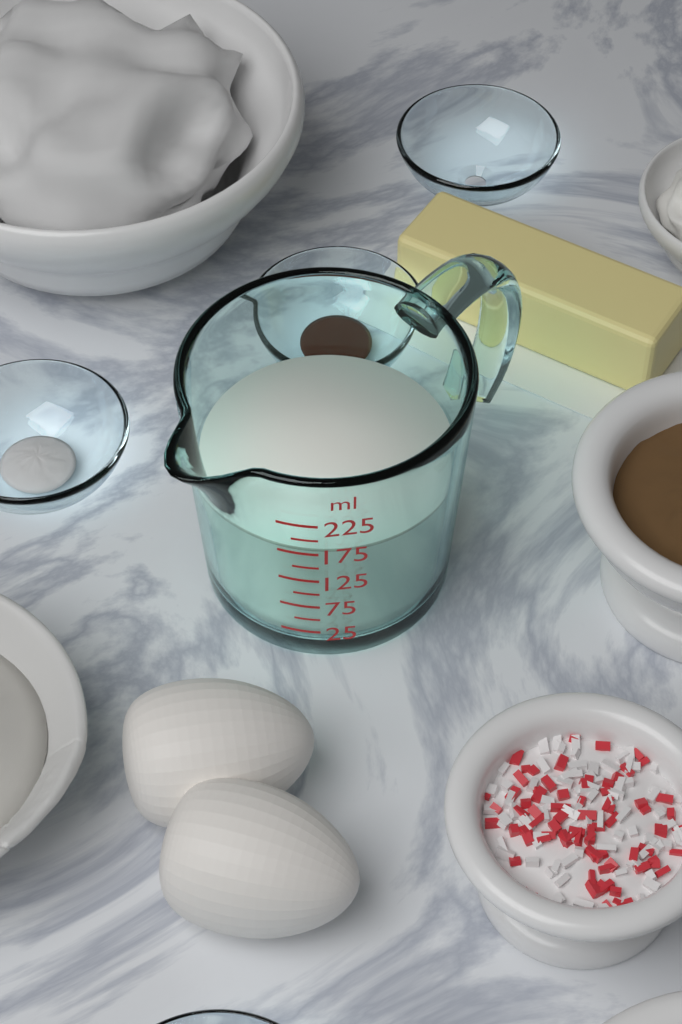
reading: 175 ml
